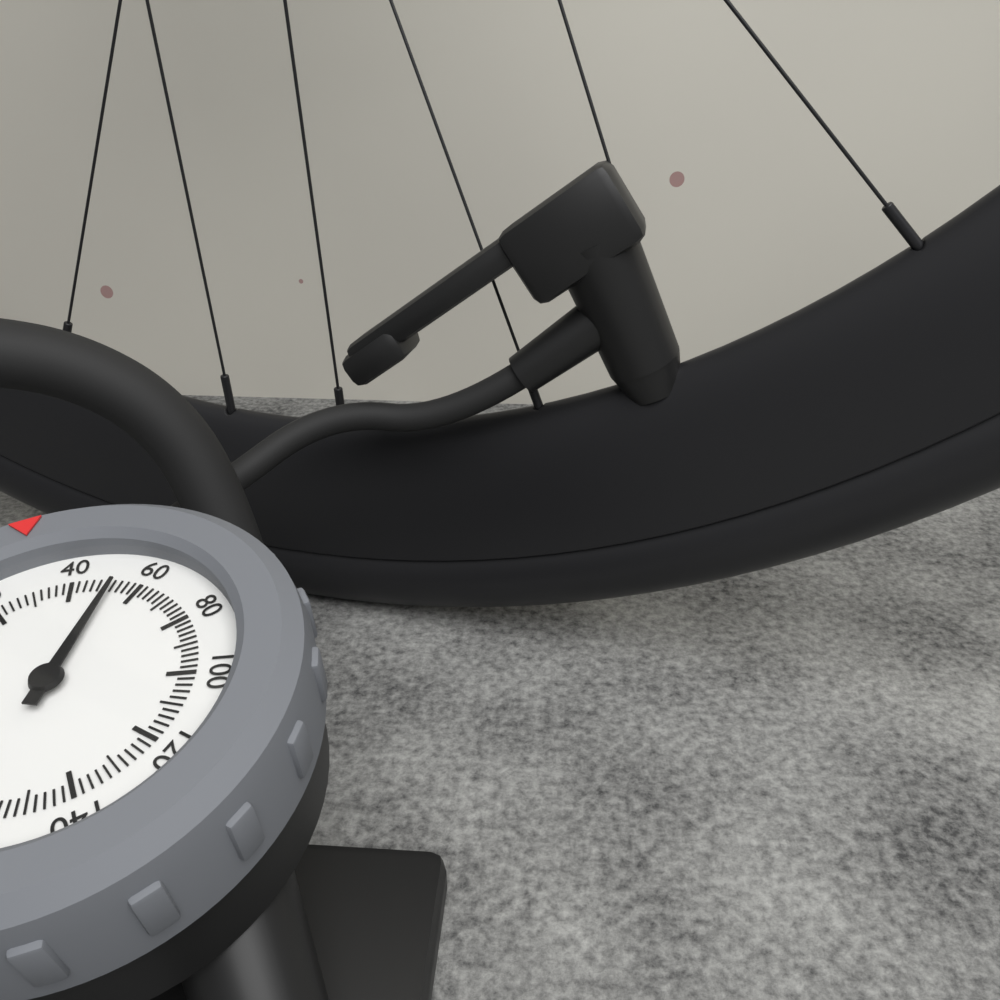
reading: 52 psi
